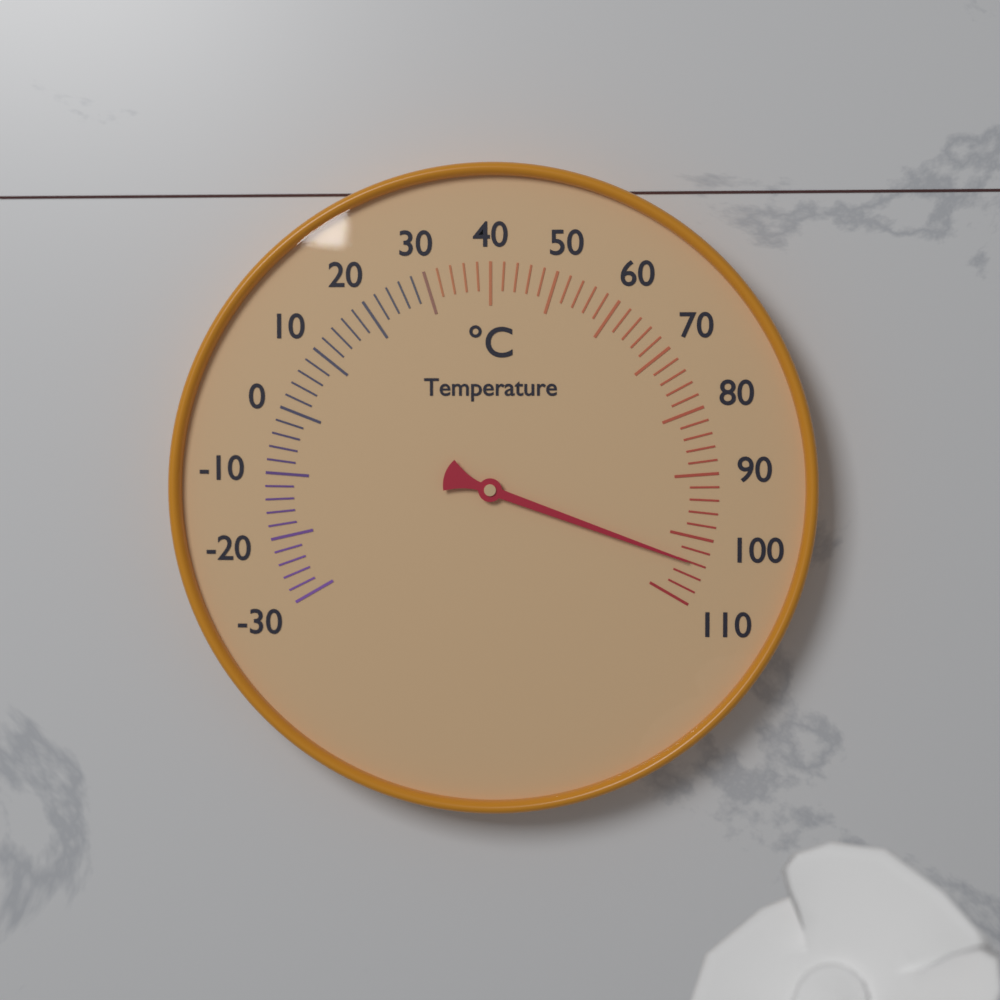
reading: 104 °C
